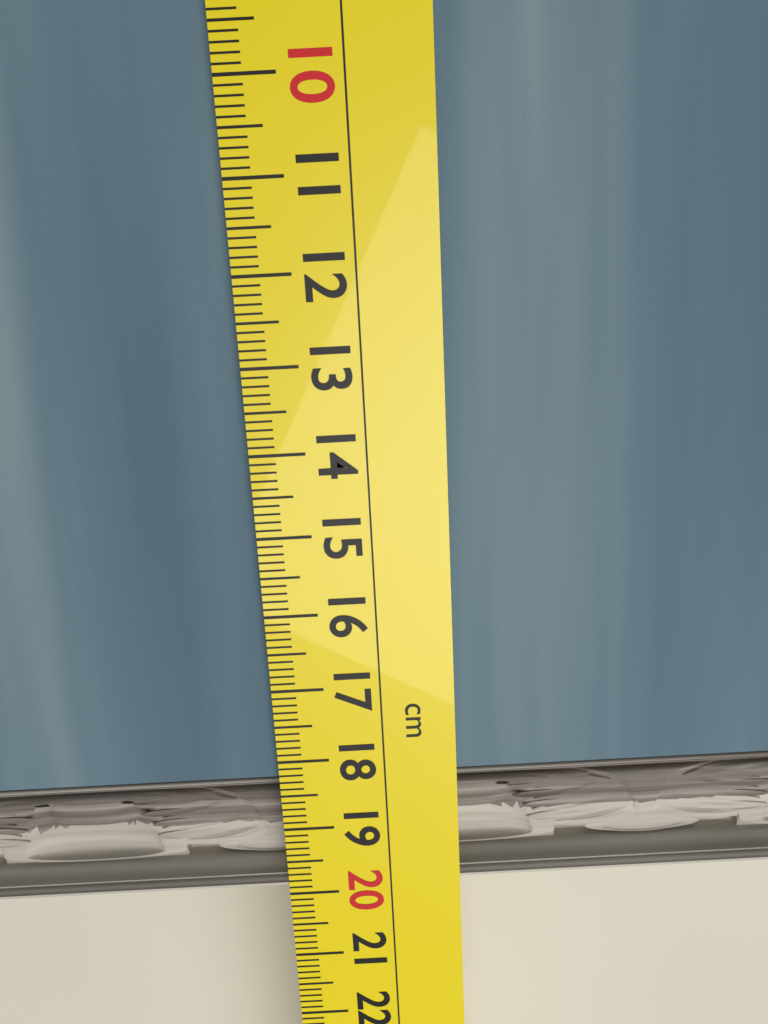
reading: 19.9 cm
